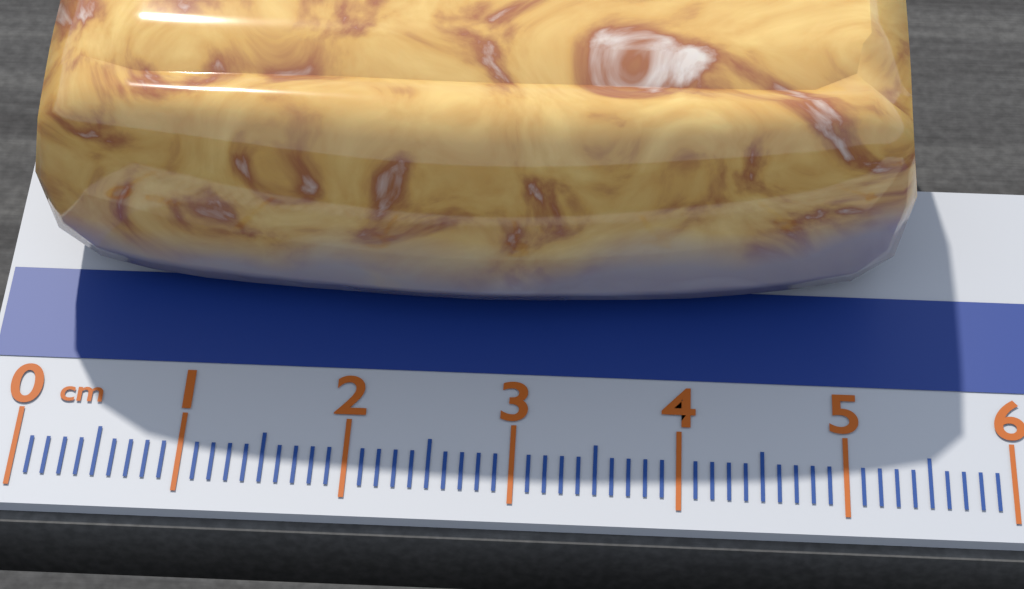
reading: 5.4 cm
